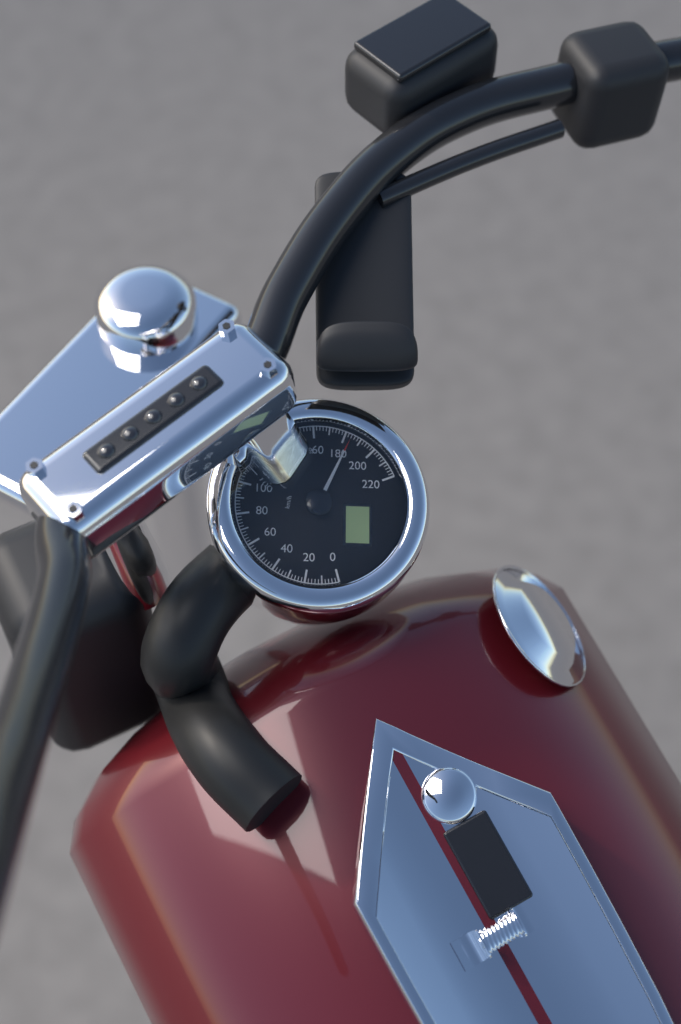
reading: 184 km/h
